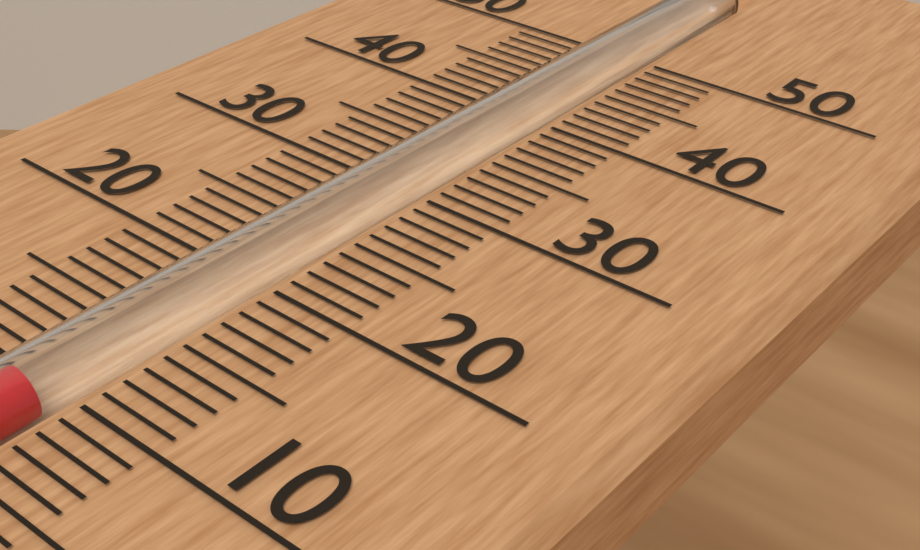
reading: 9 (no unit)
